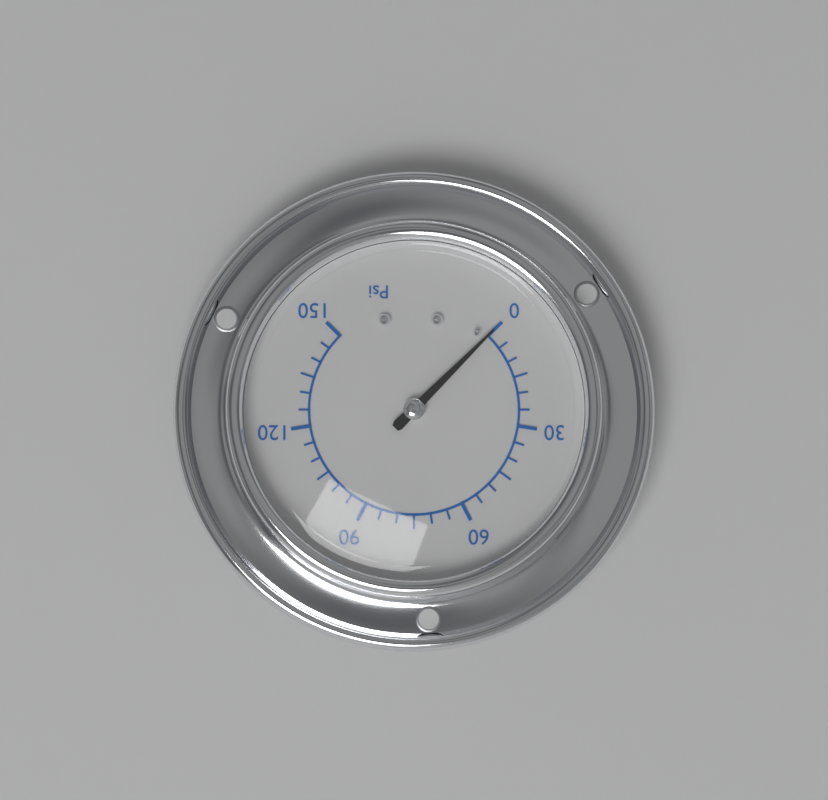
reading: 0 psi
